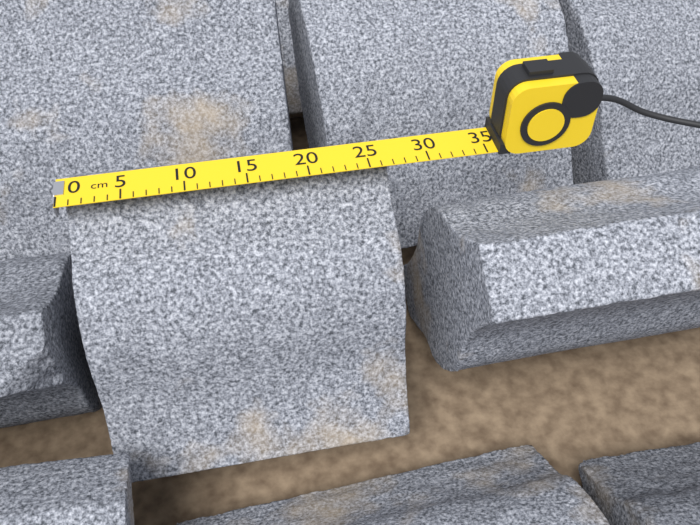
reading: 27 cm
